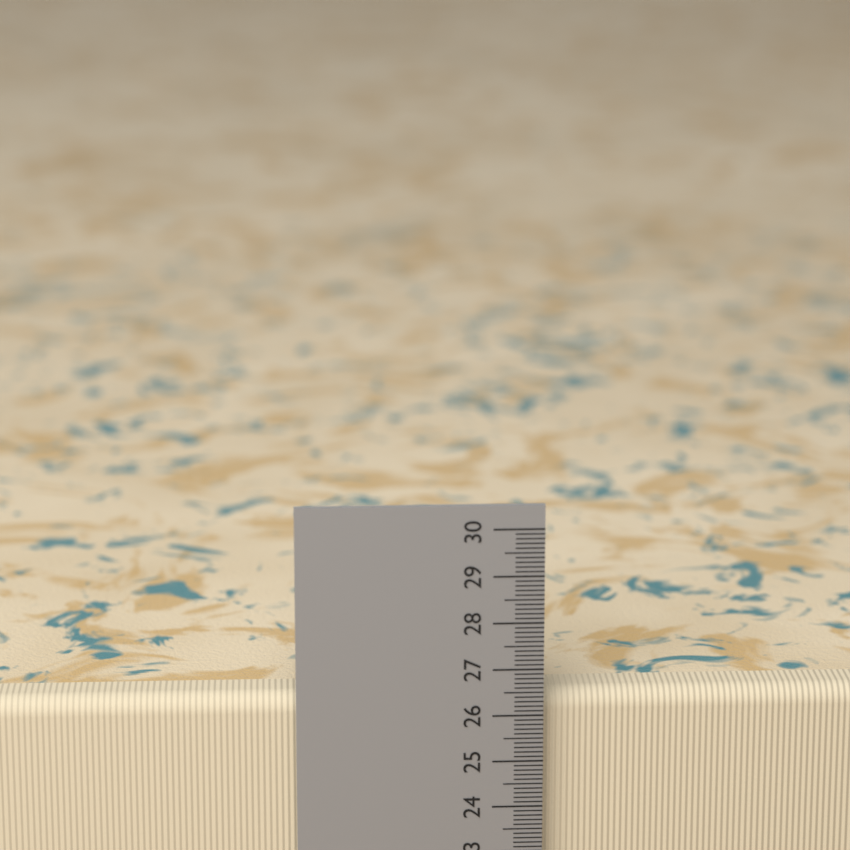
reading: 26.4 cm
